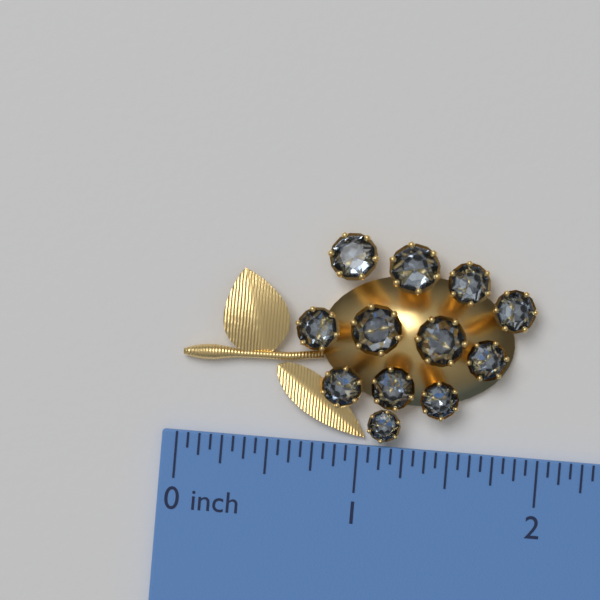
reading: 1.9375 inch
